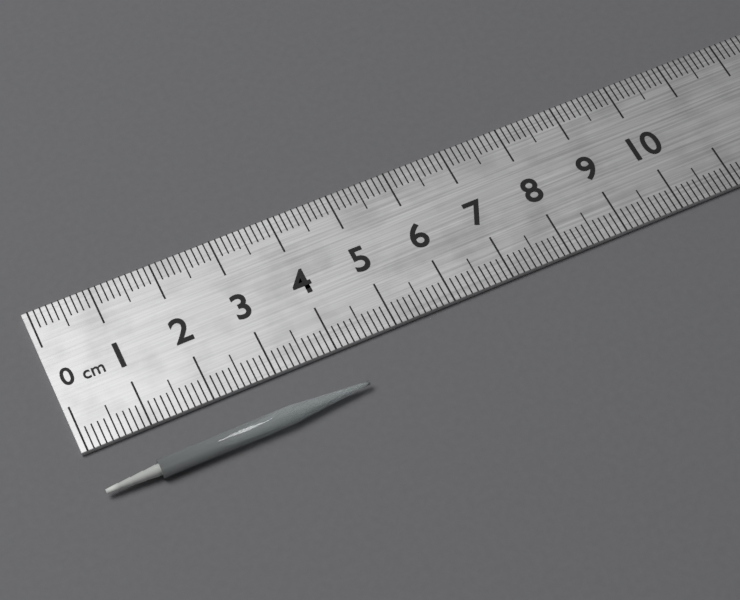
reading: 4.2 cm
